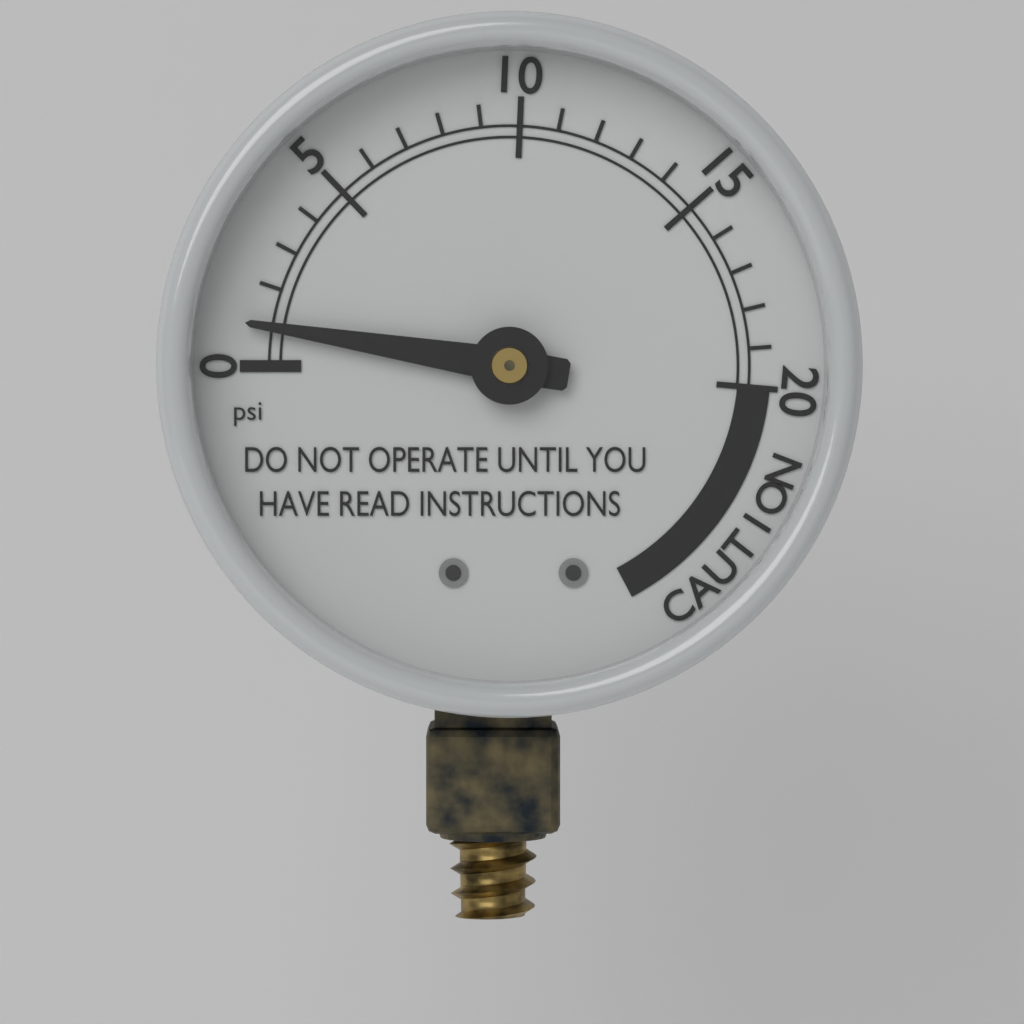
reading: 1 psi
